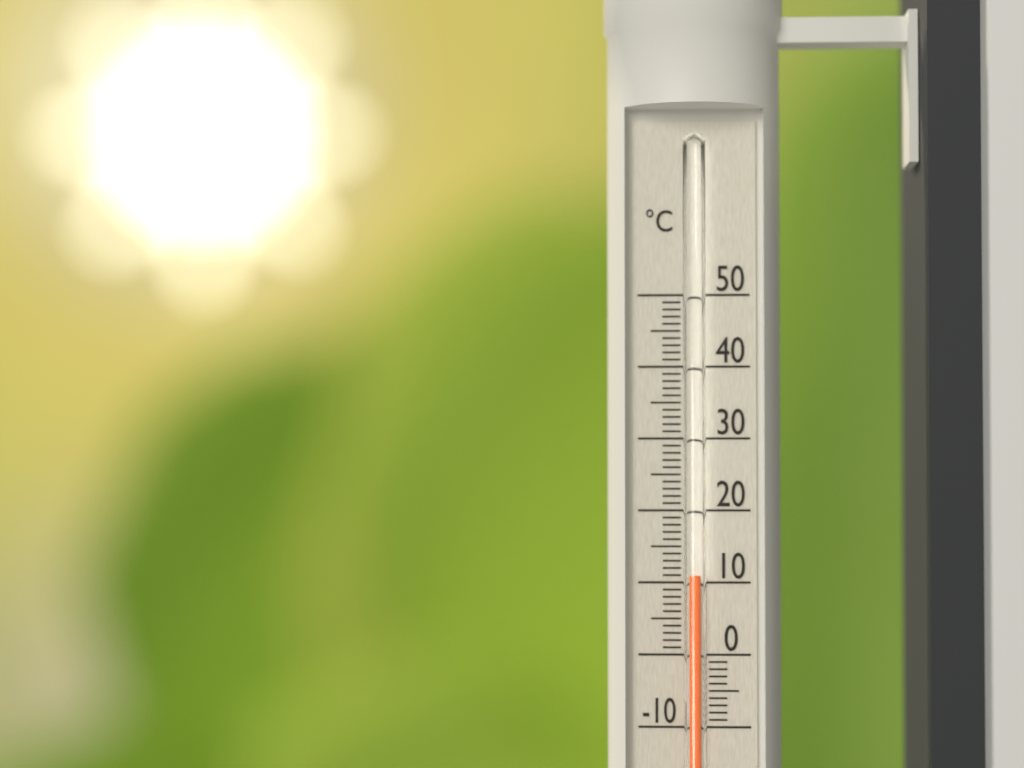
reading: 11 °C
